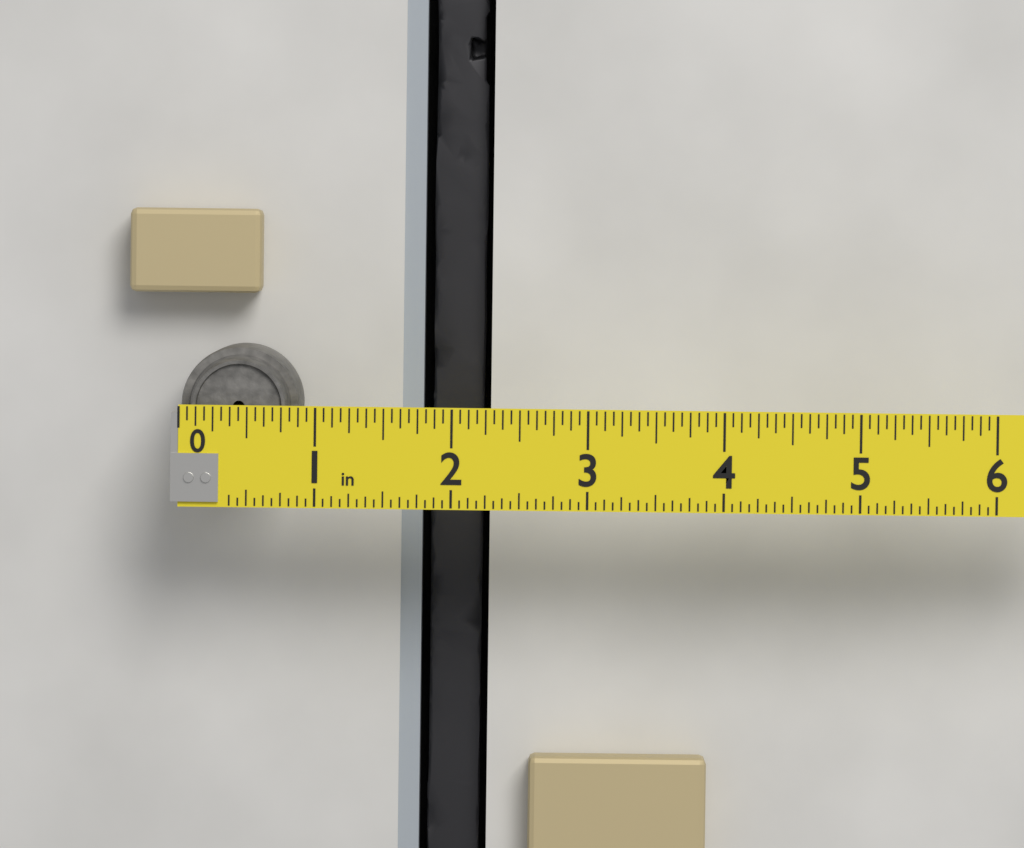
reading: 0.8750 in
